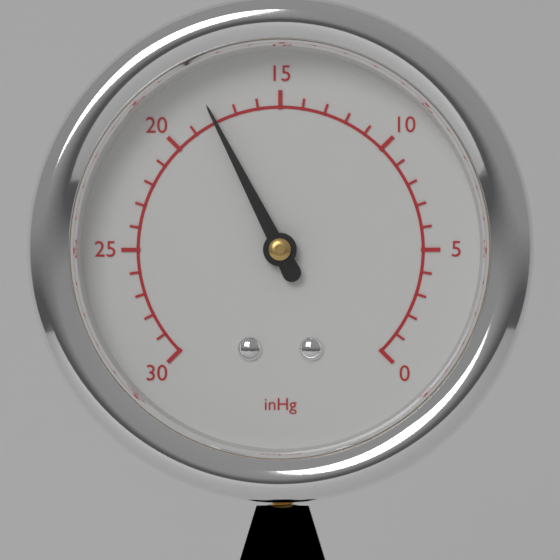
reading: 18 inHg
